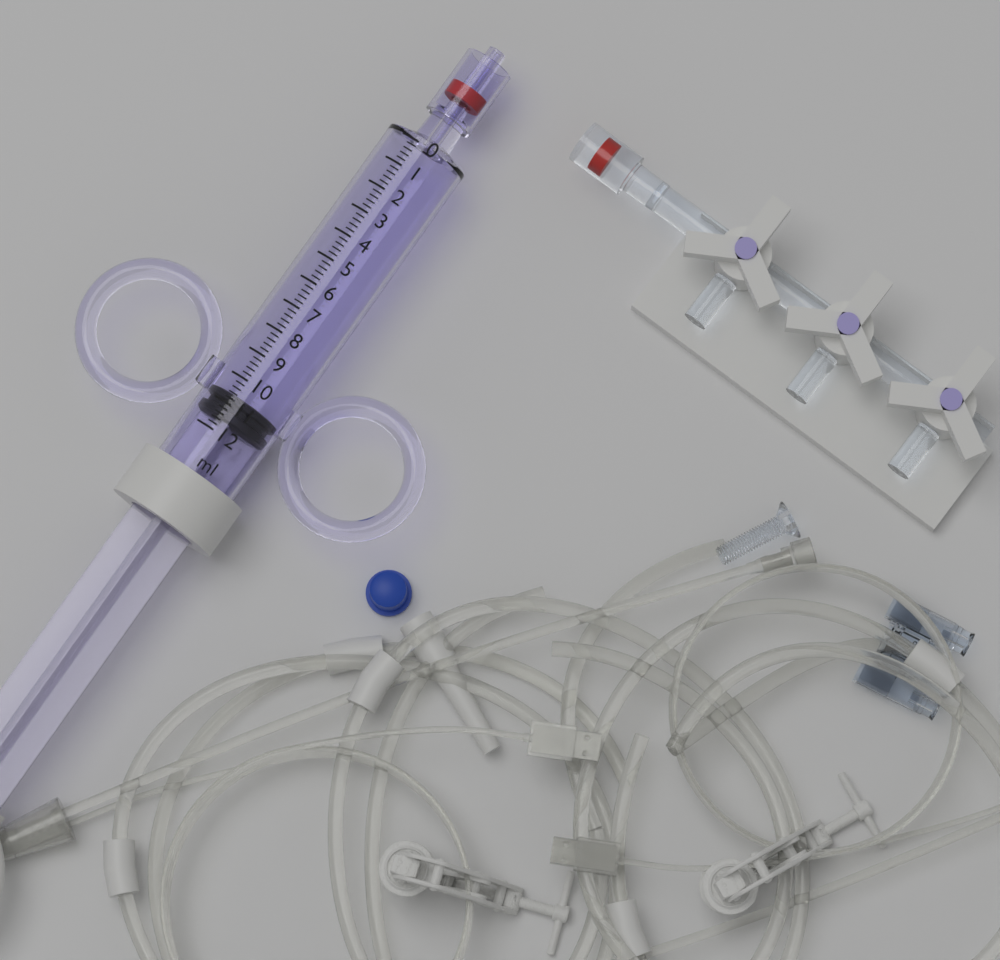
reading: 10.6 ml
